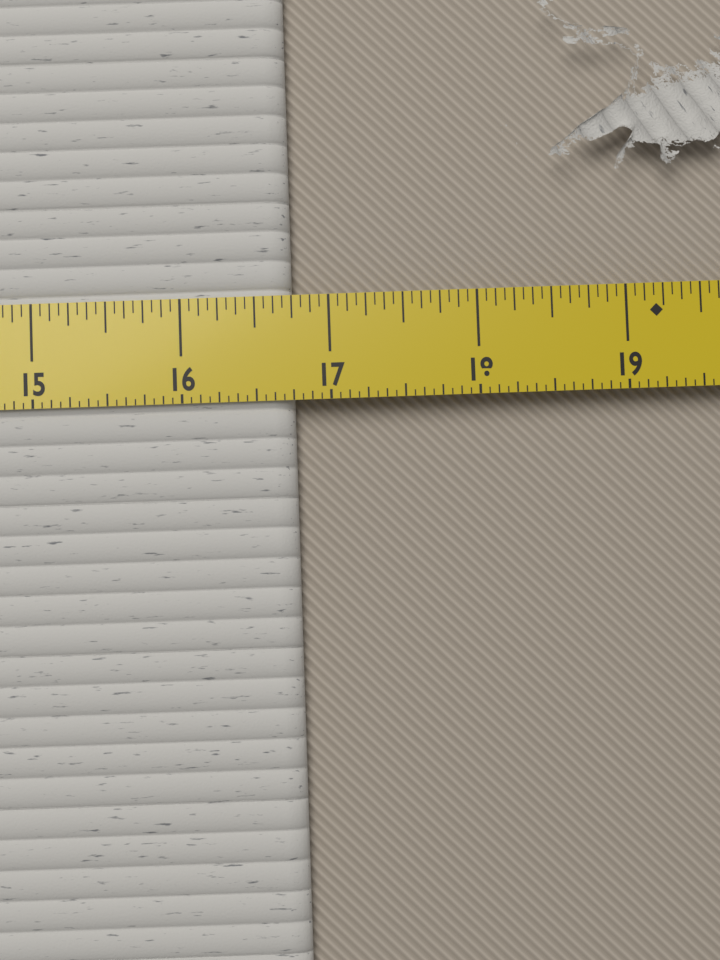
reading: 16.7500 in
